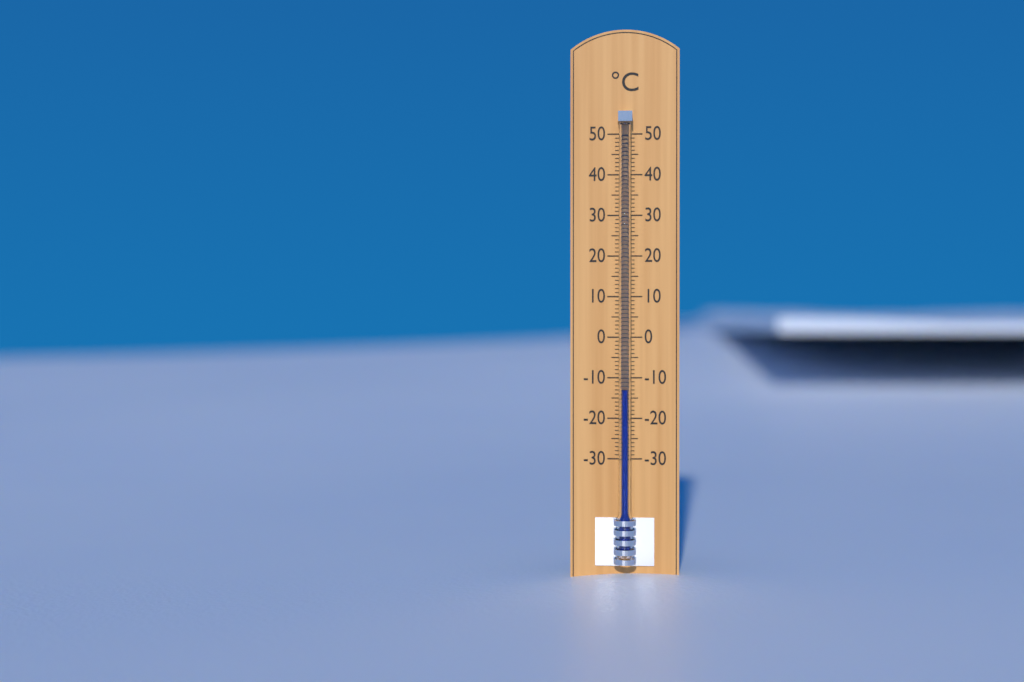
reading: -13 °C
